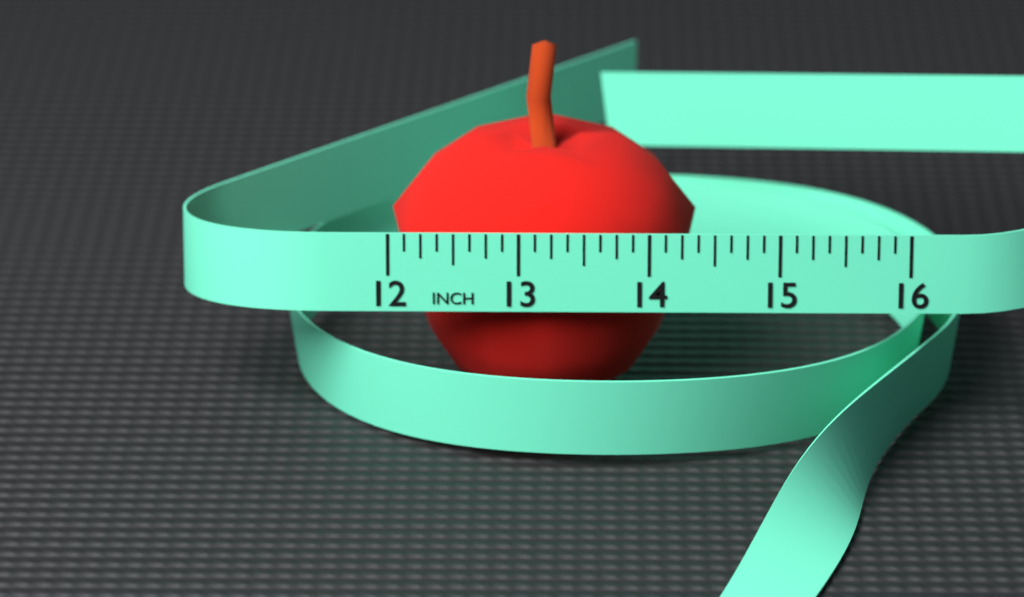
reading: 14.375 in
